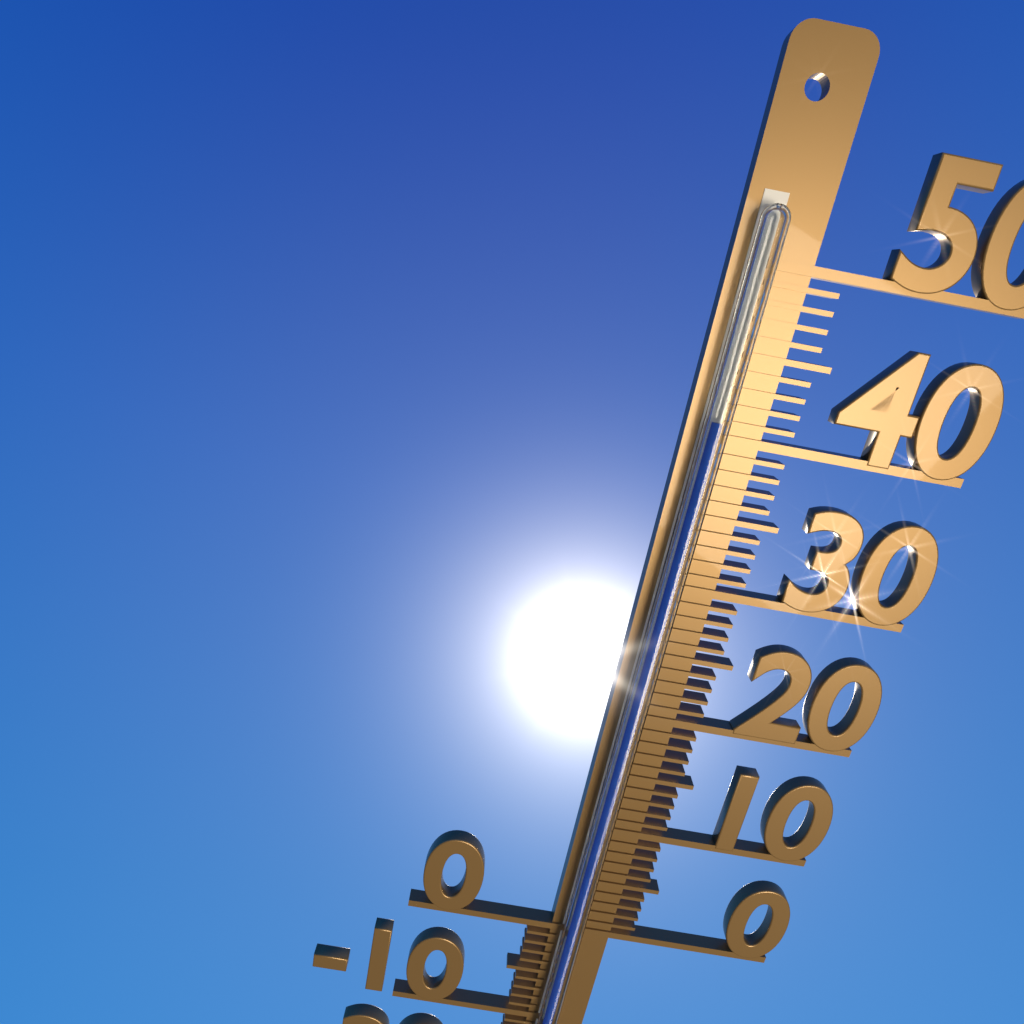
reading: 41 °C
